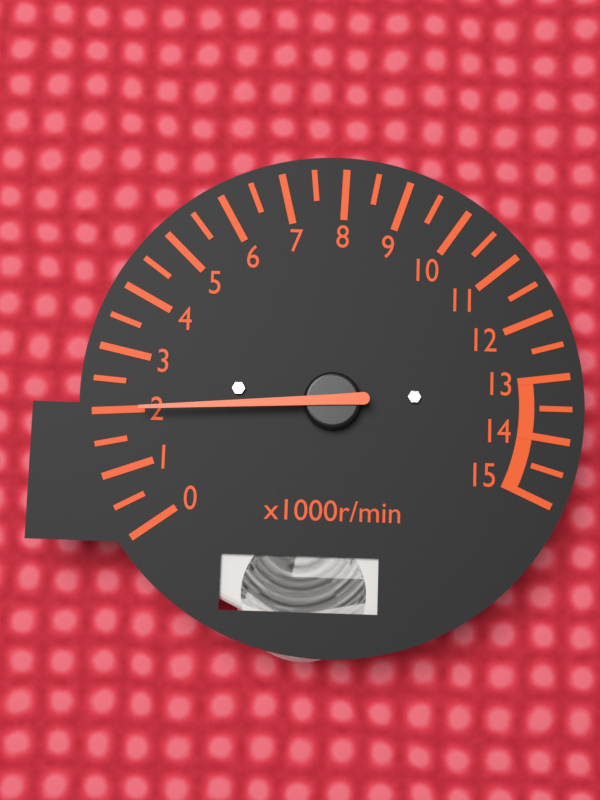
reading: 2.0 x1000r/min
